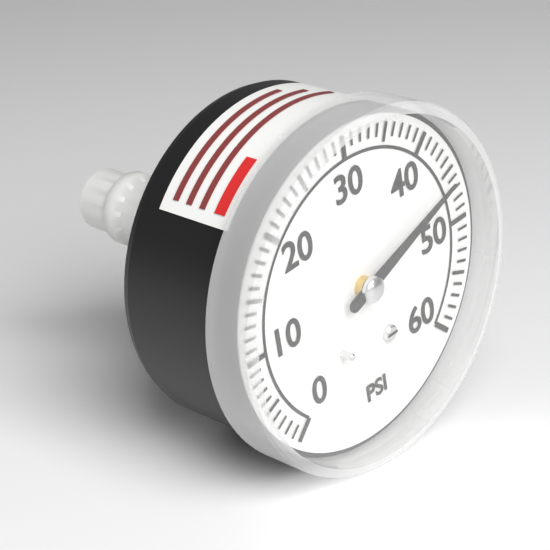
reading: 46 psi
